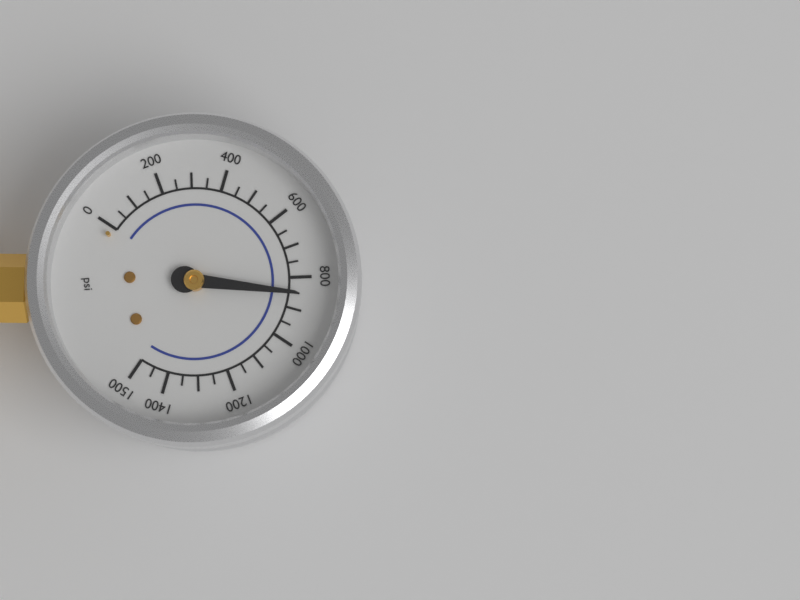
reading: 850 psi
